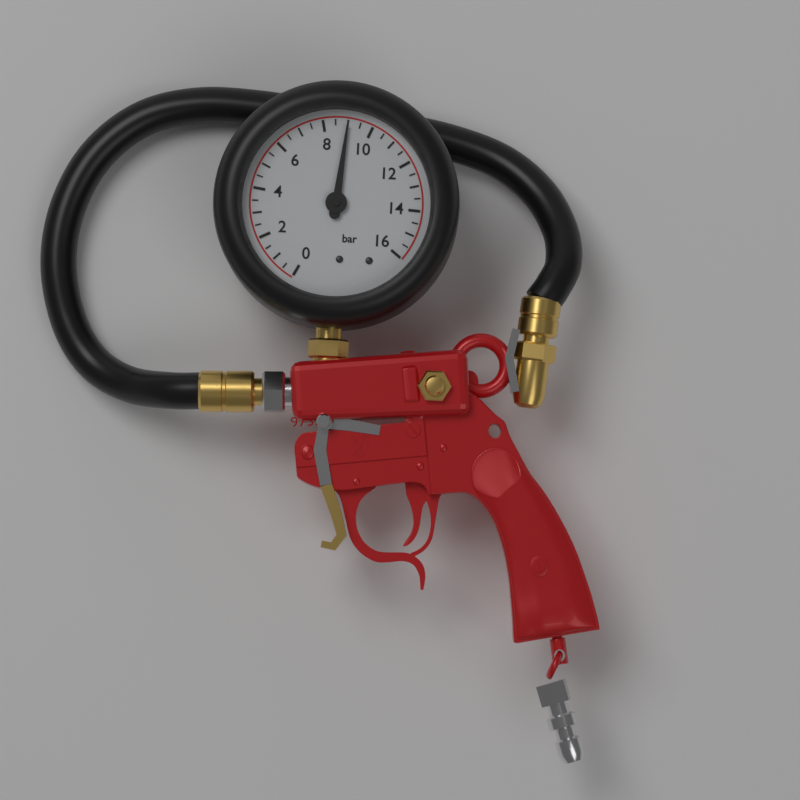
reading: 9.0 bar
